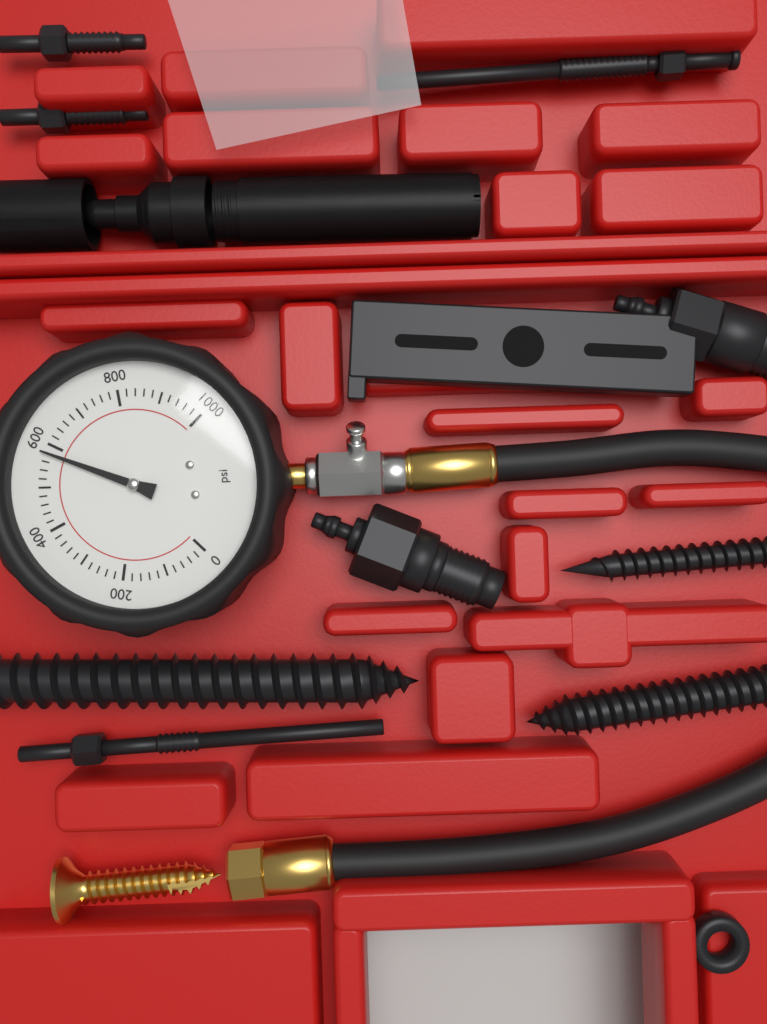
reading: 580 psi
